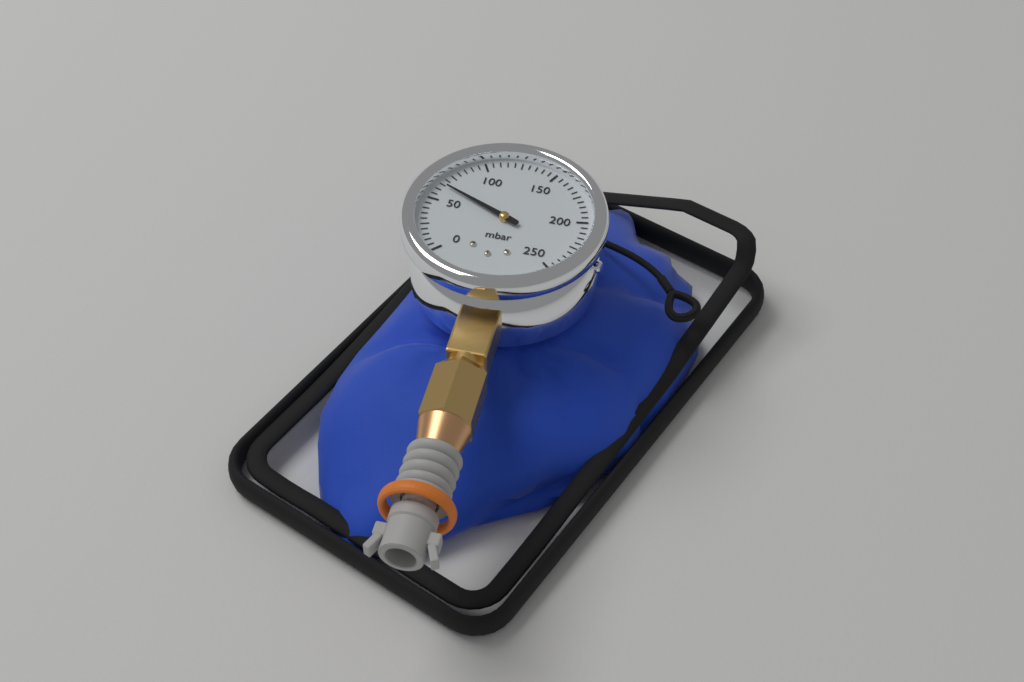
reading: 65 mbar
